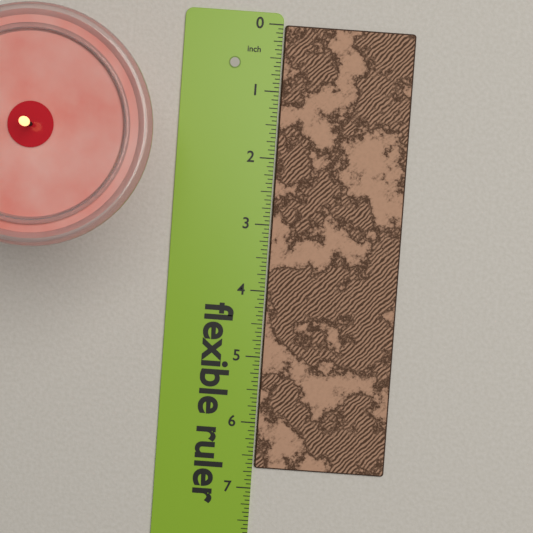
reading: 6.6875 in
